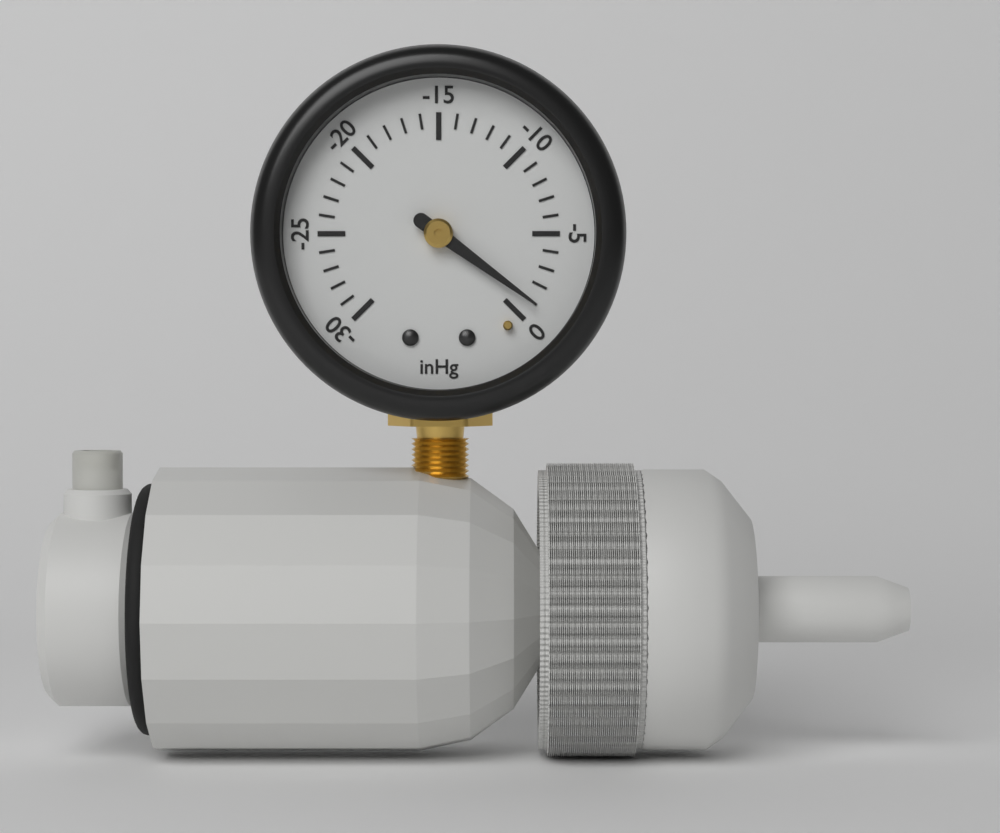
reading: -1 inHg
